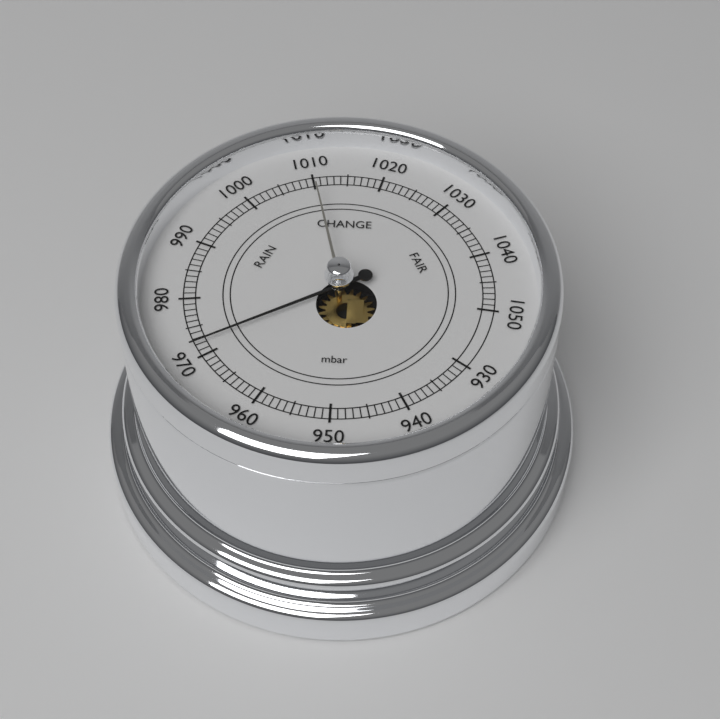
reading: 972 mbar
